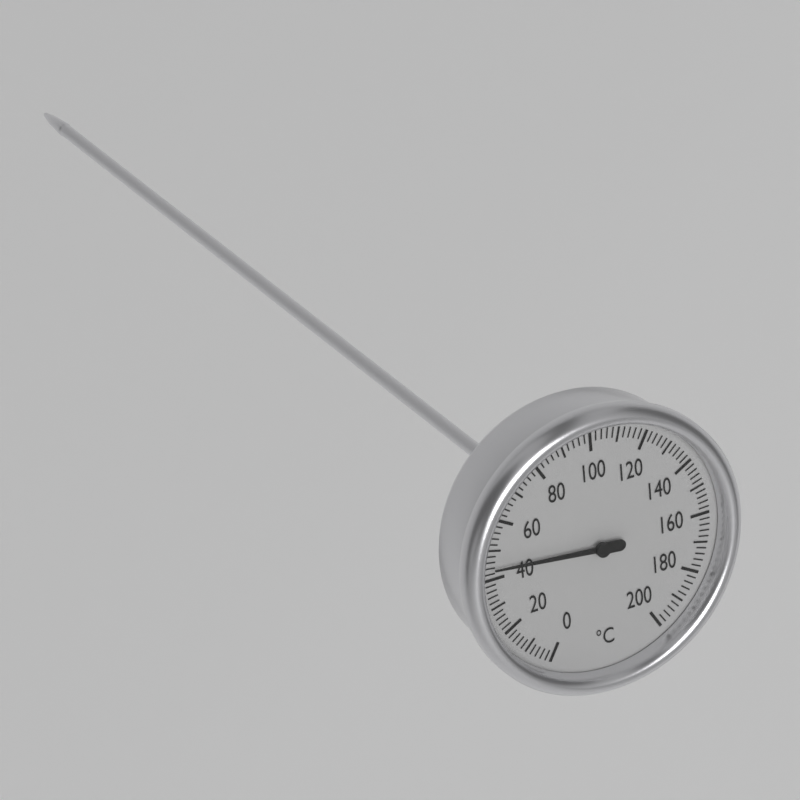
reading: 44 °C
